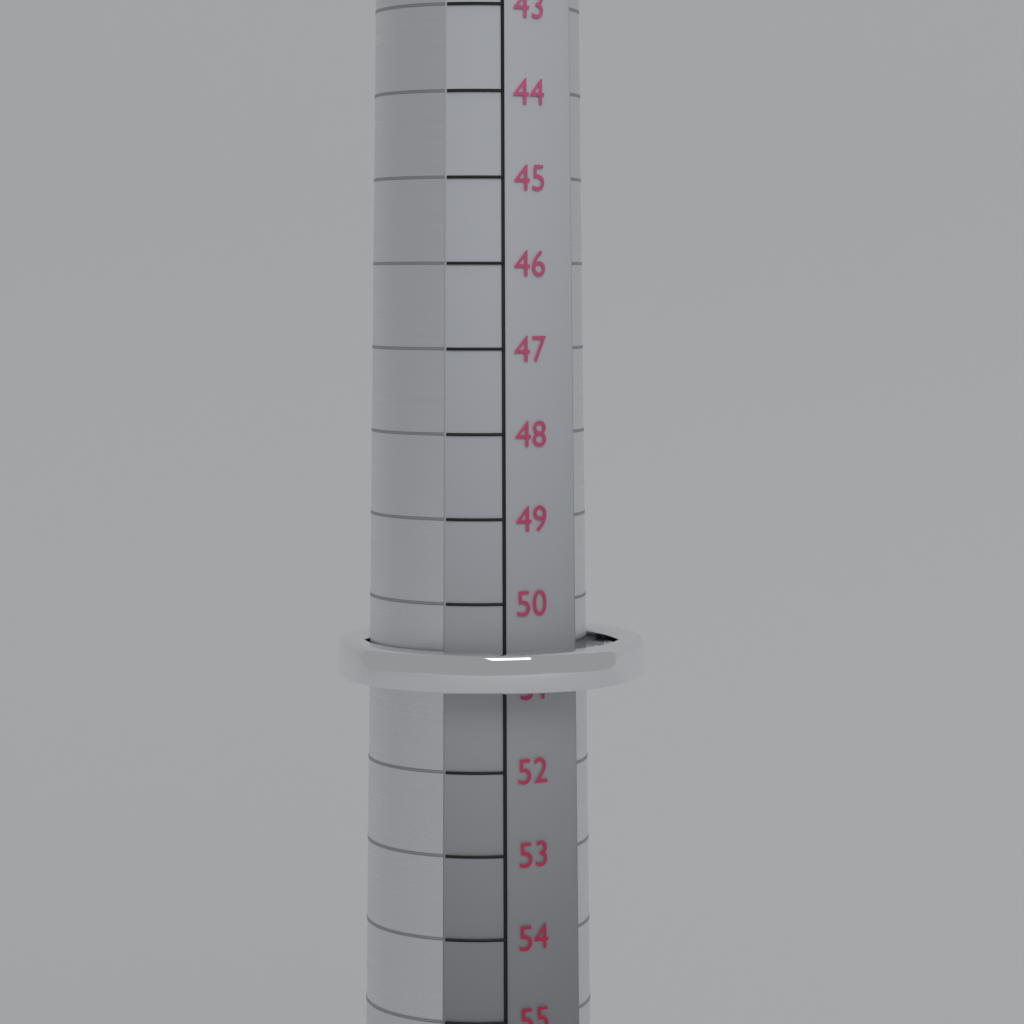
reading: 51 mm
